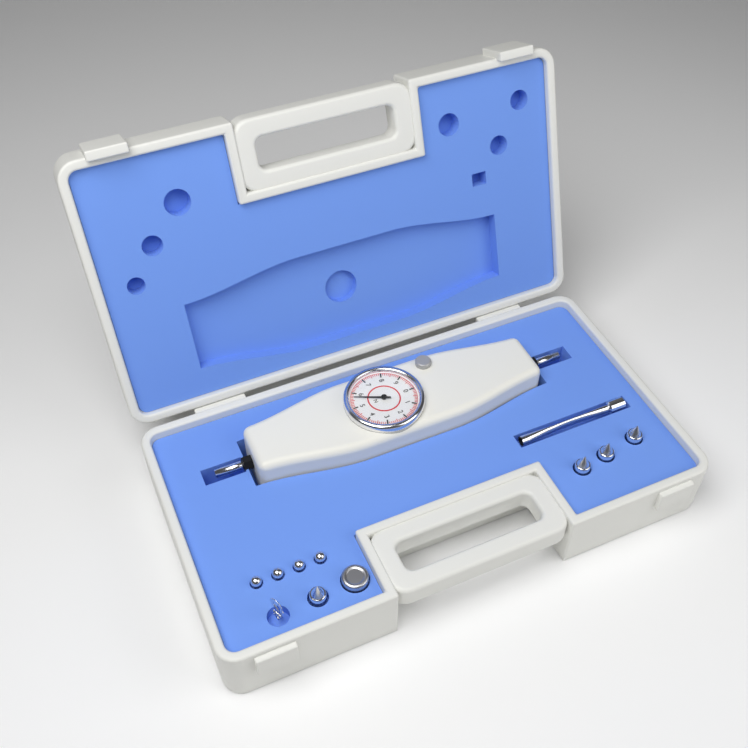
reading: 5.7 N
